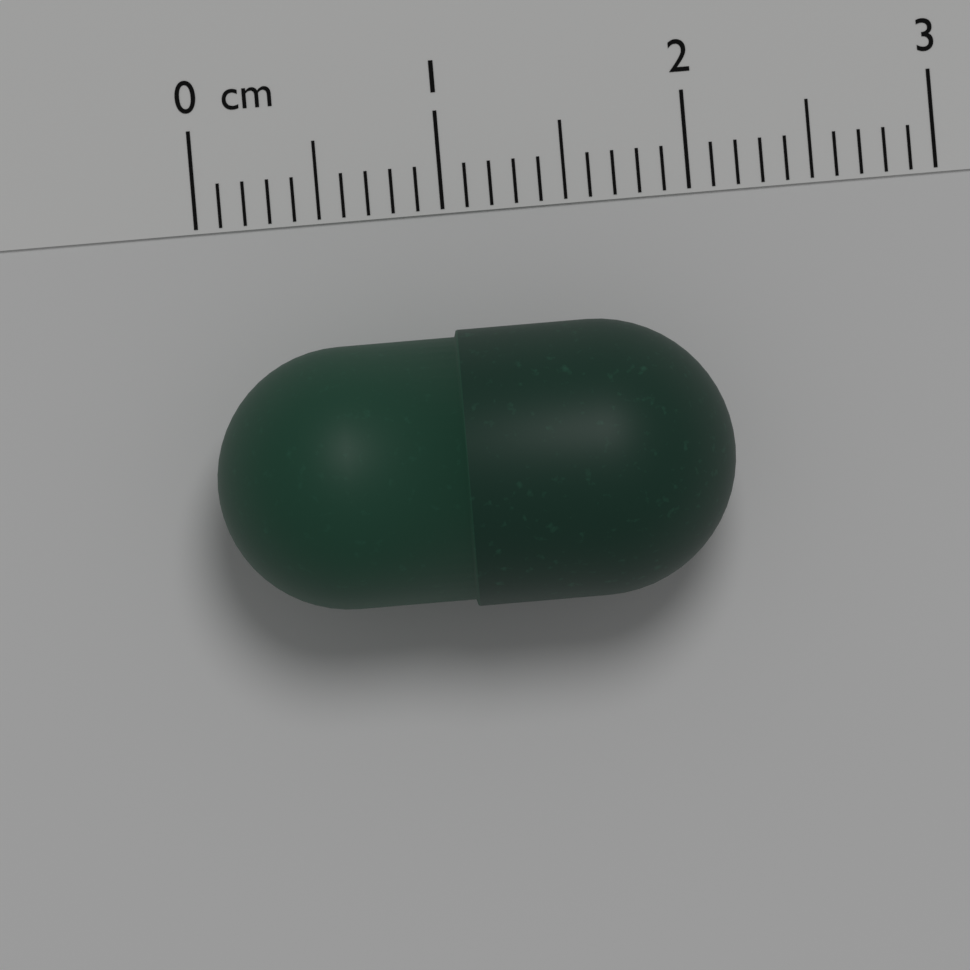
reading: 2.1 cm
